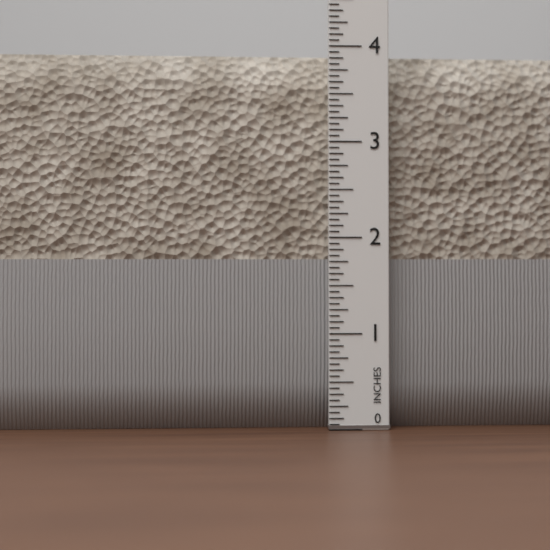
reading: 3.9375 in
